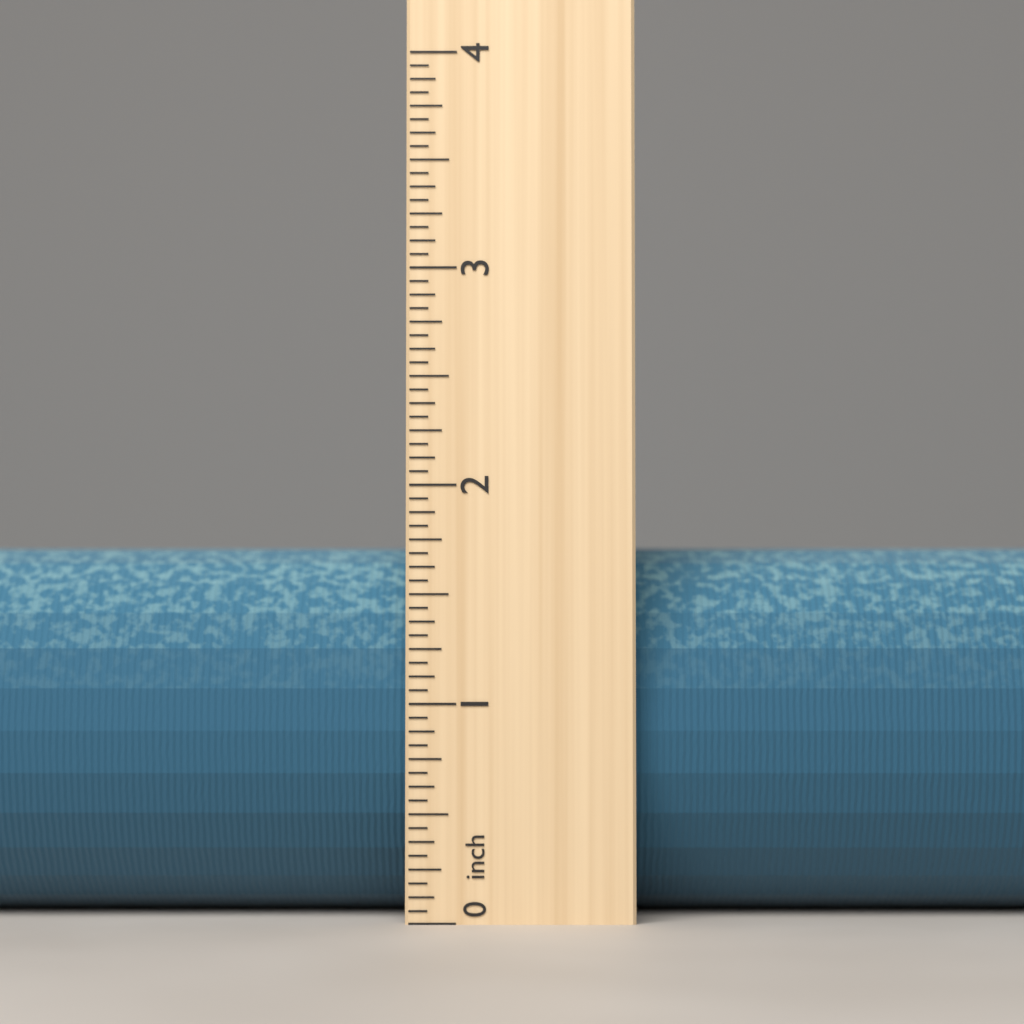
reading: 1.7500 inch
